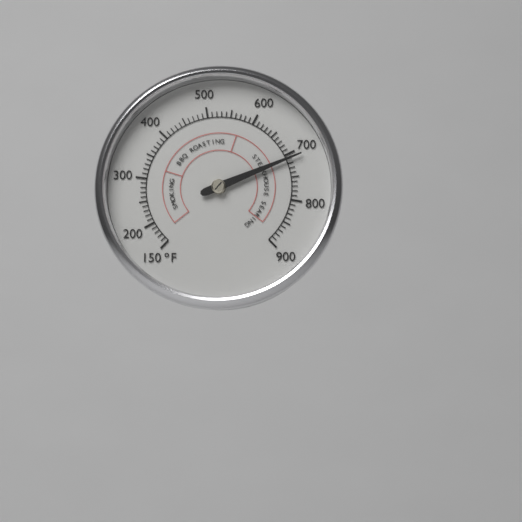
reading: 710 °F
